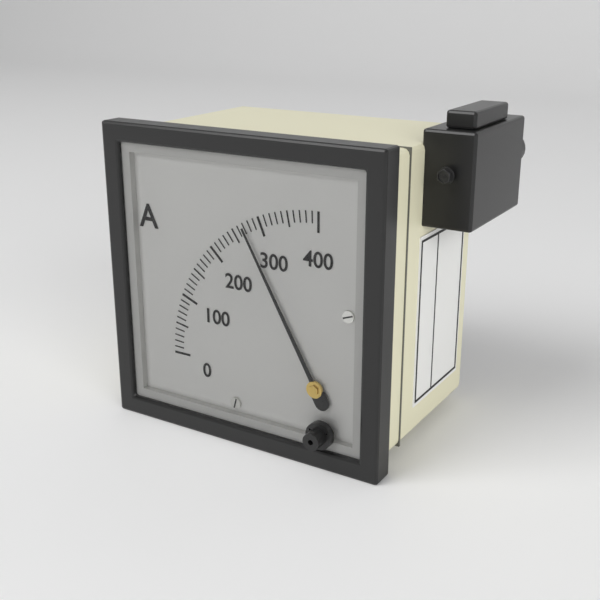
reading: 270 A
